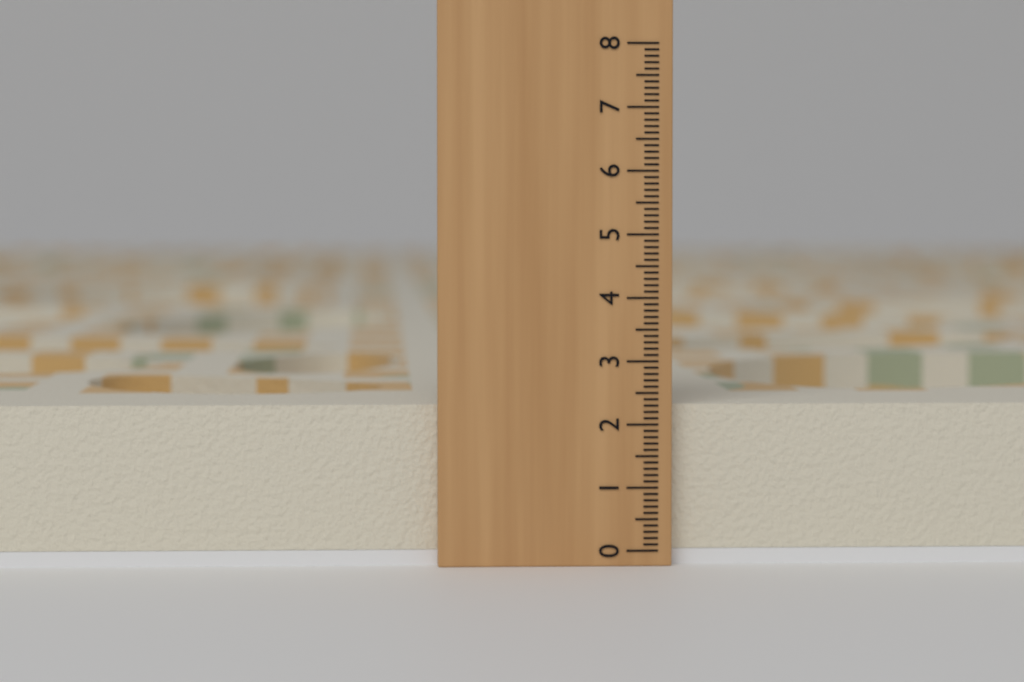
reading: 2.3 (no unit)
